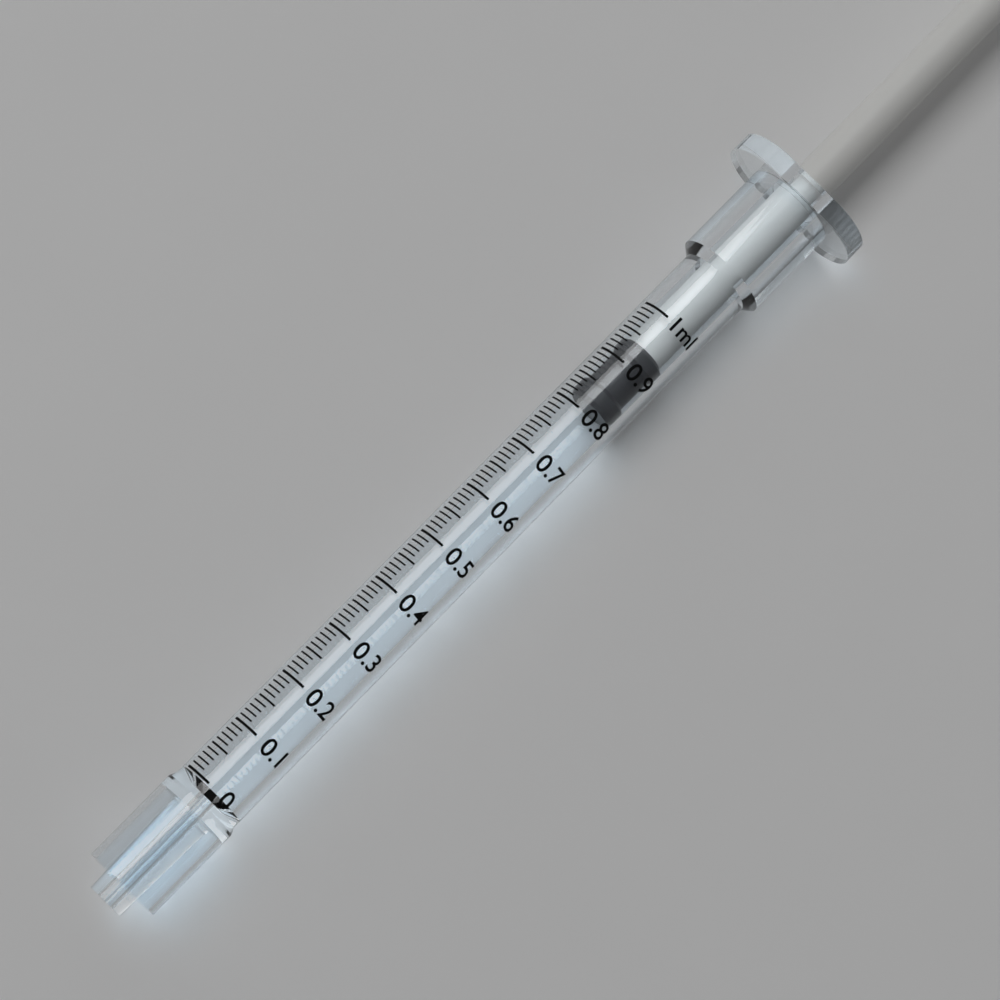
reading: 0.82 ml
